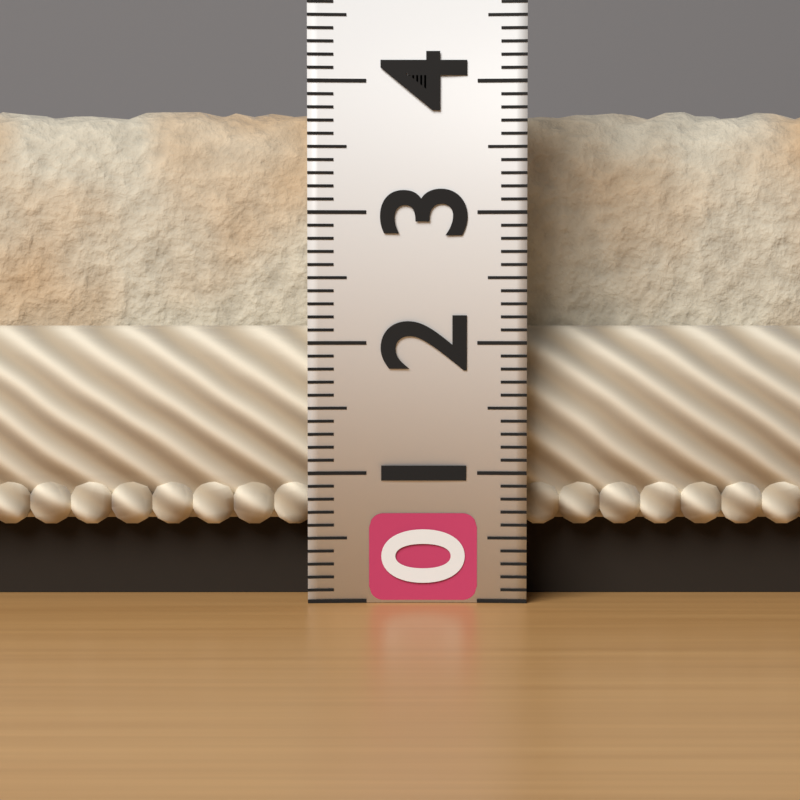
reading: 3.9 (no unit)
